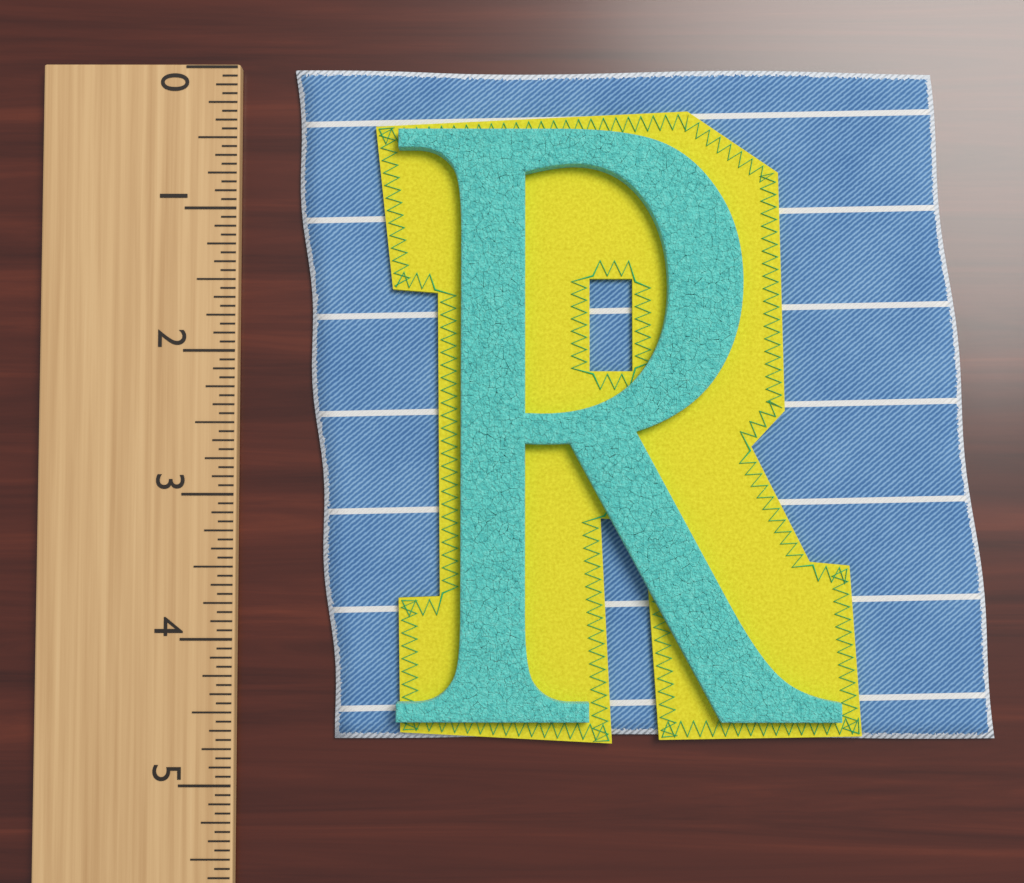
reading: 4.6875 (no unit)
